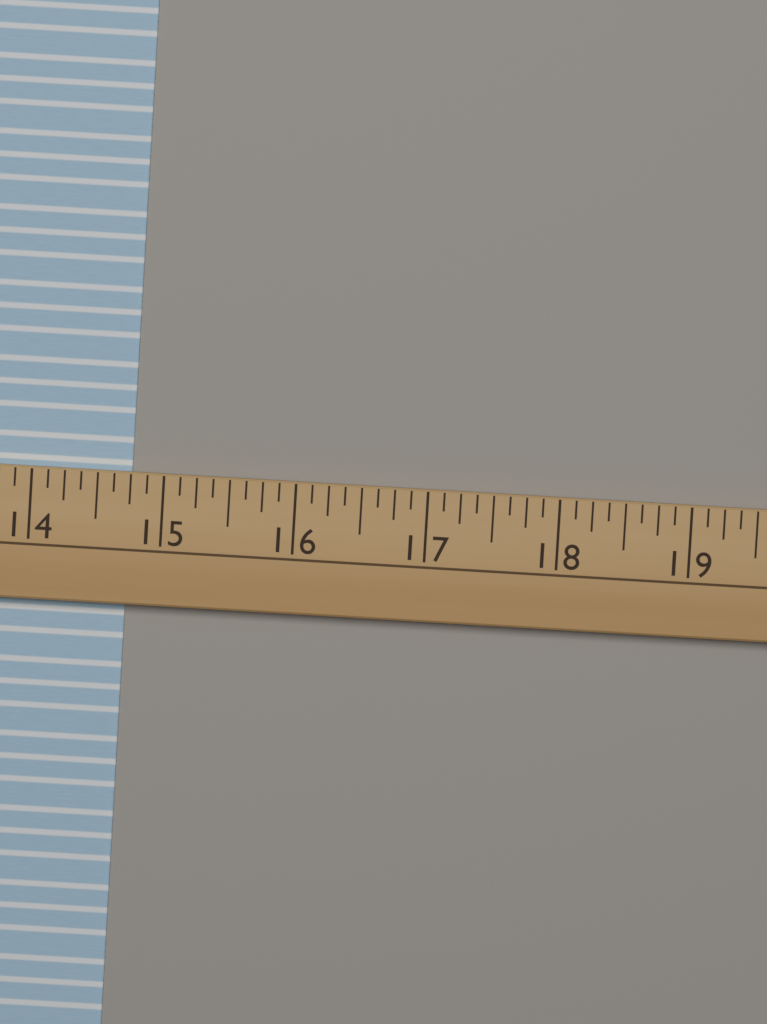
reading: 14.750 (no unit)
